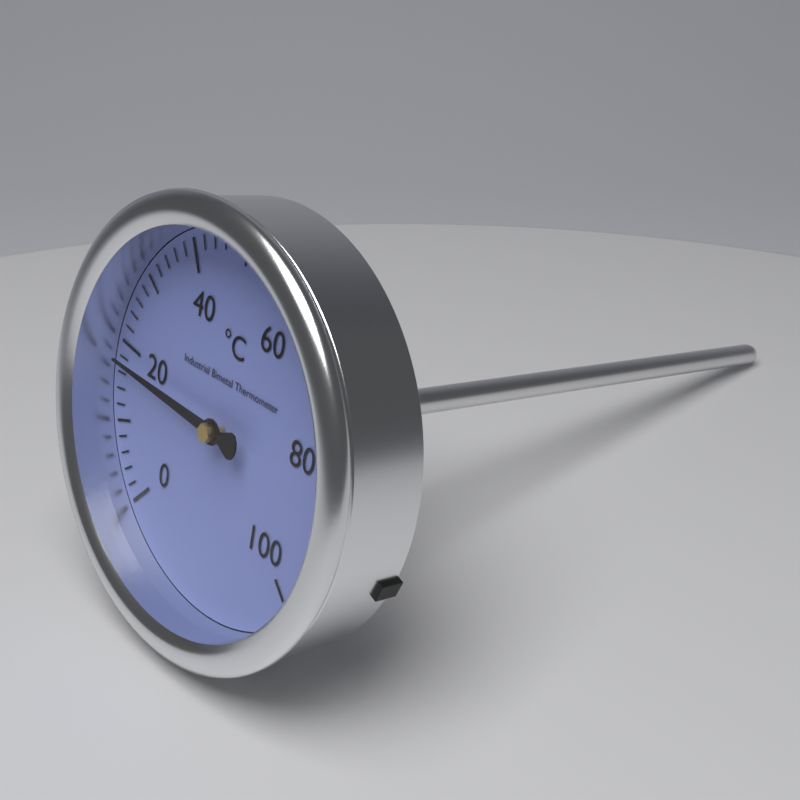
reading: 18 °C
